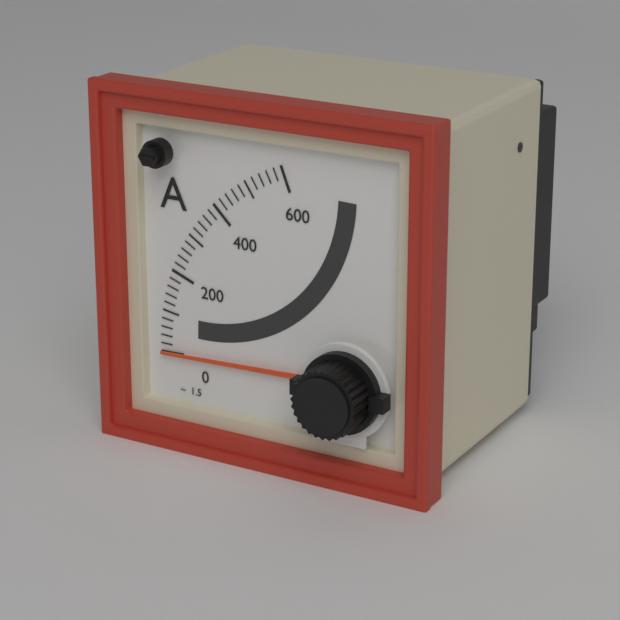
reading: 0 A
